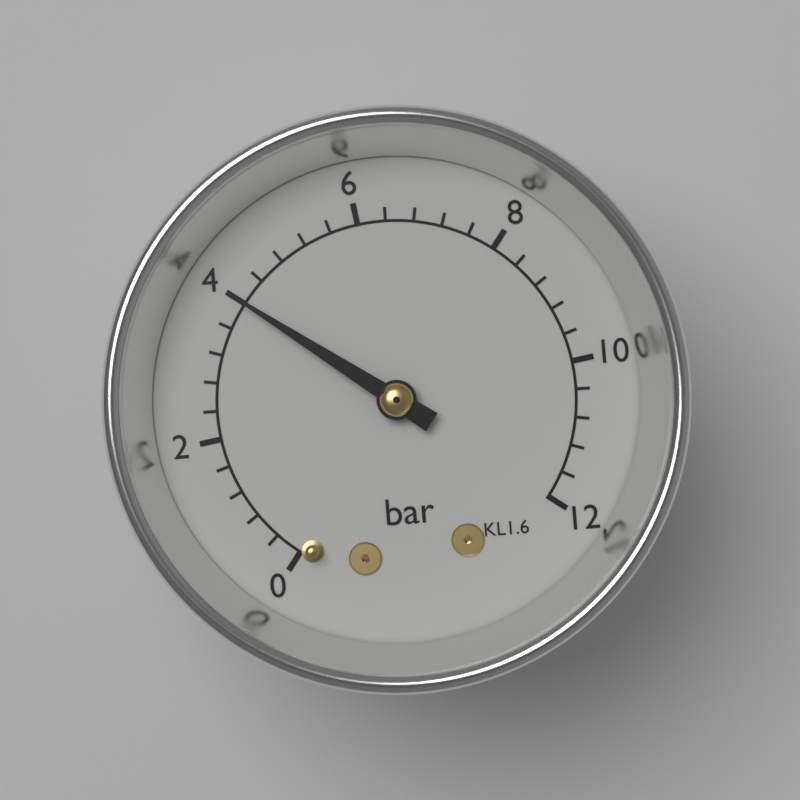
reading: 4.0 bar
